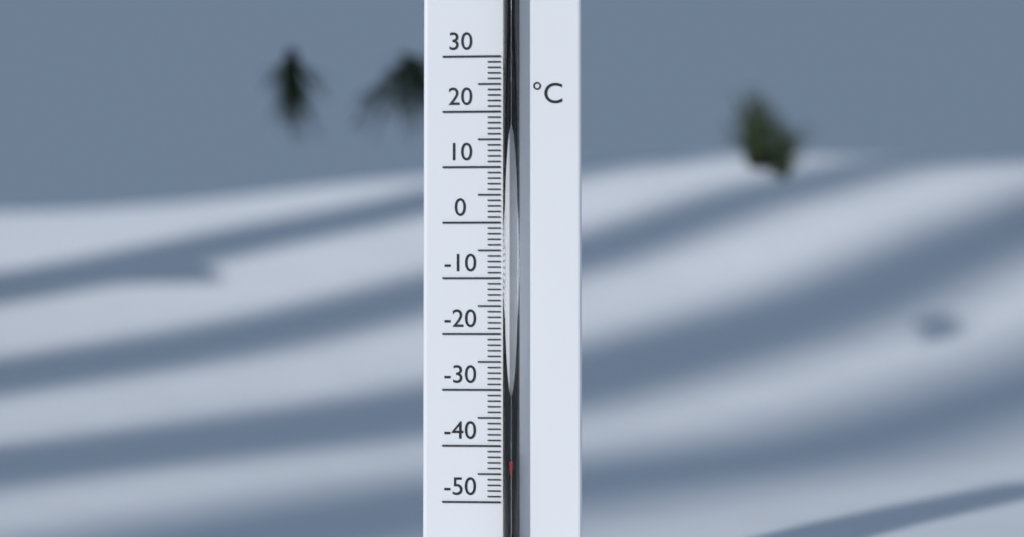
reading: -42 °C
